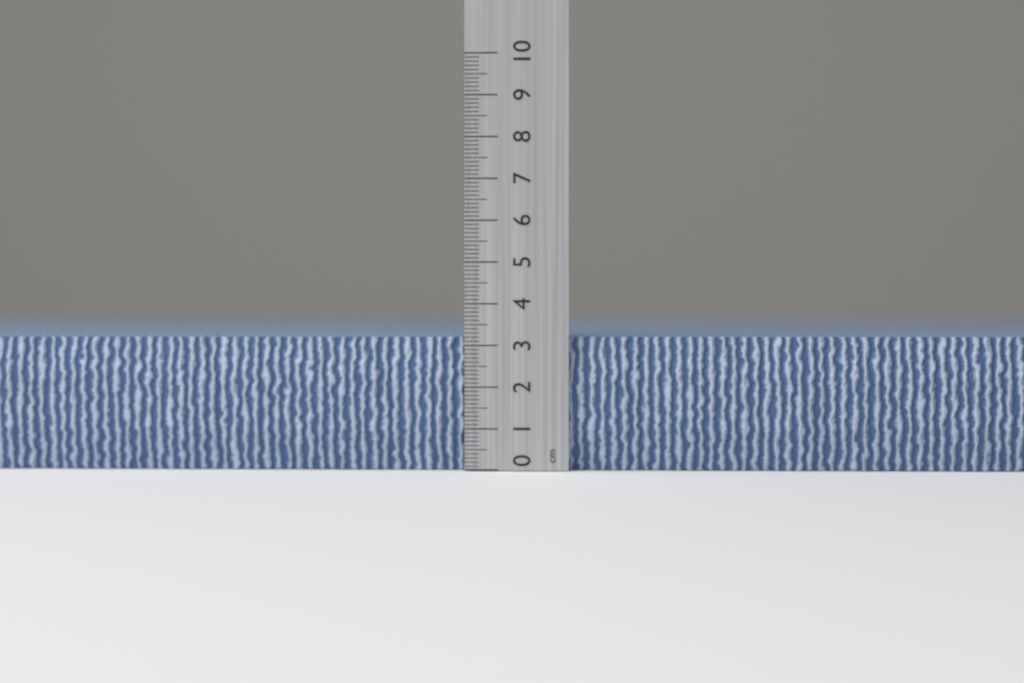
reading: 3.2 cm
